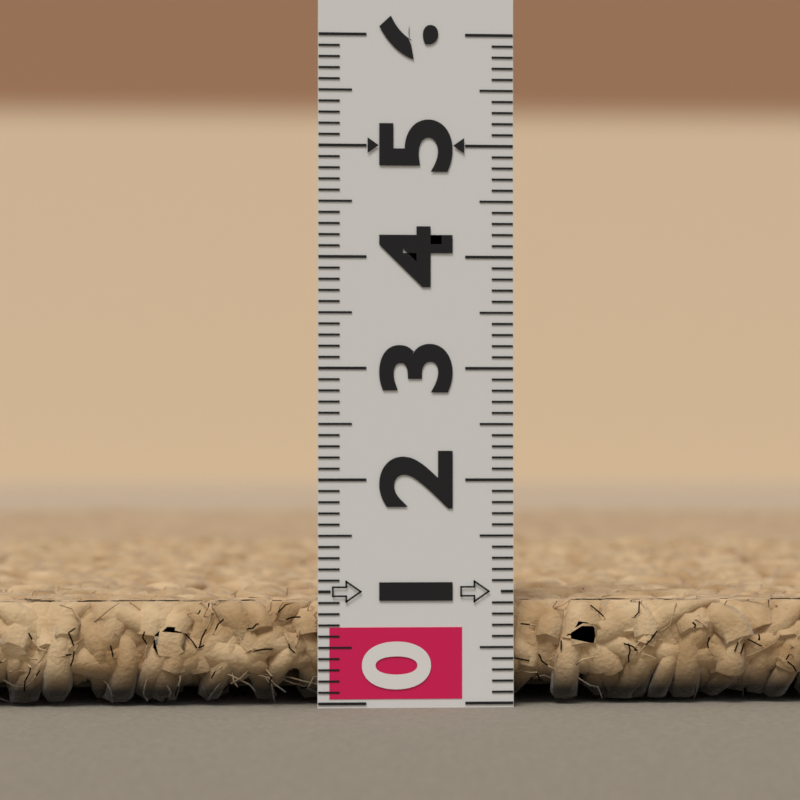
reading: 0.9 (no unit)
